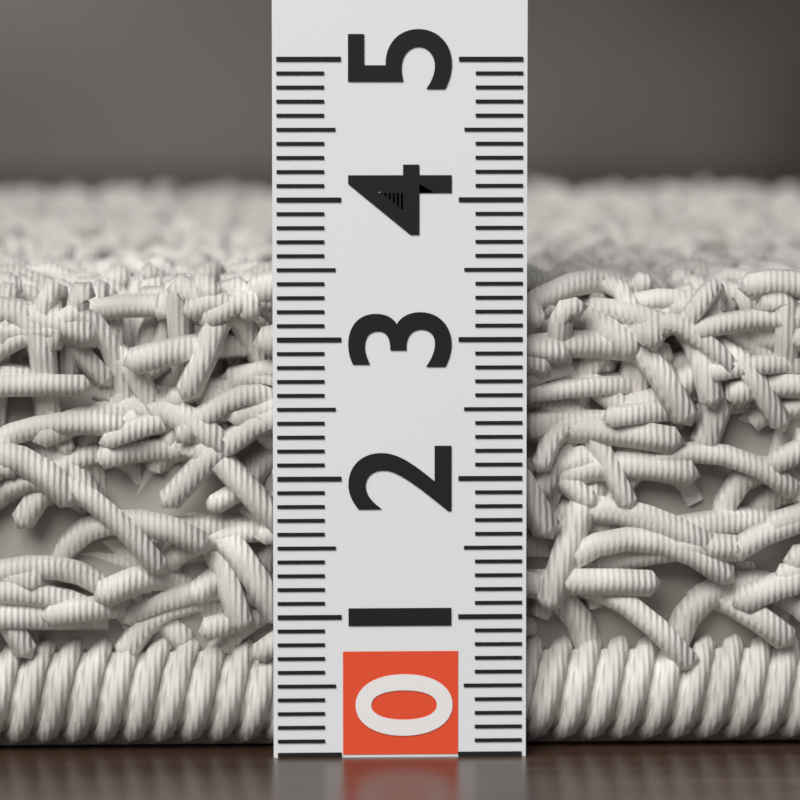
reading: 3.5 (no unit)
